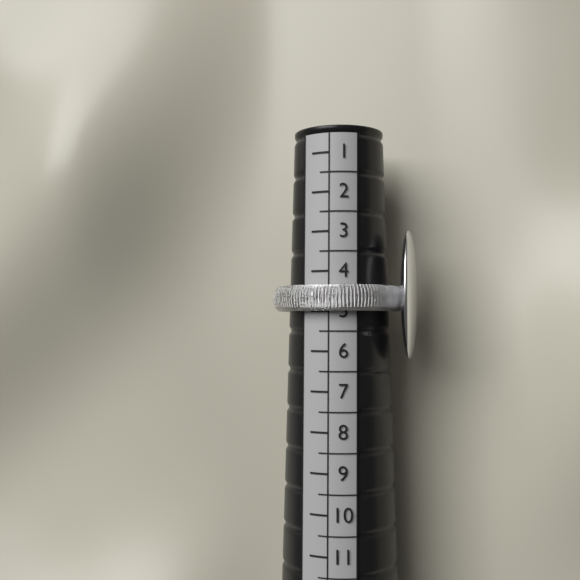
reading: 5.0 (no unit)
